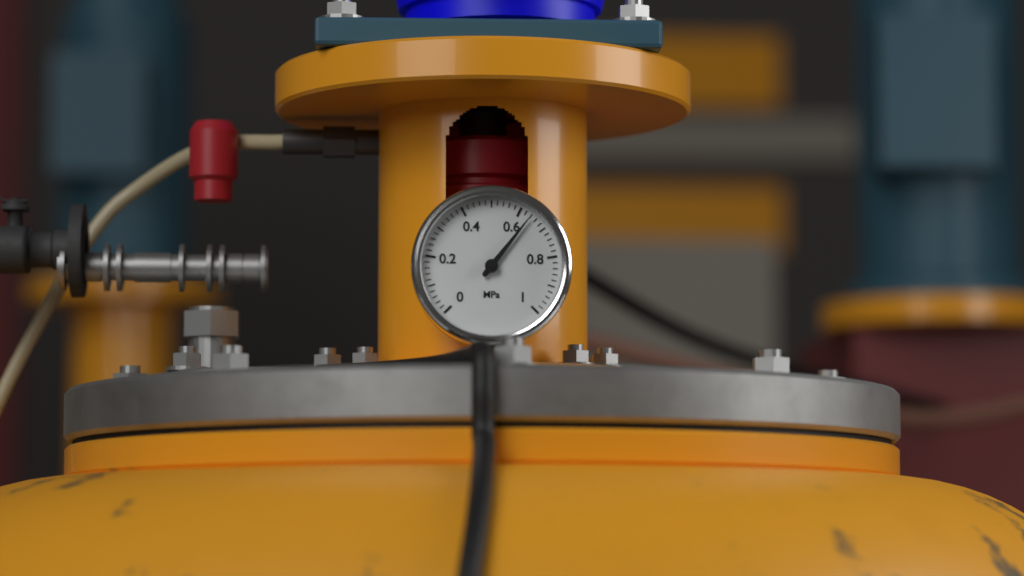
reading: 0.64 MPa
